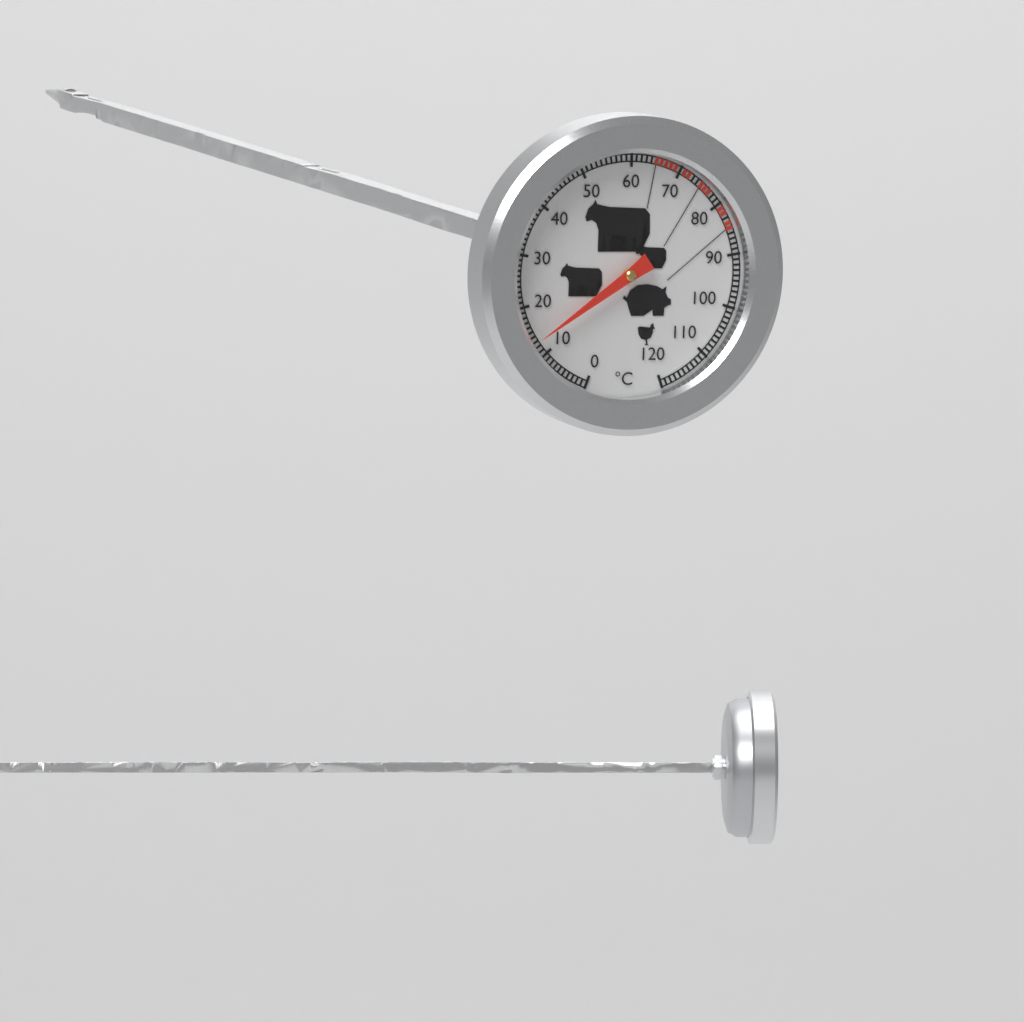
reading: 13 °C
